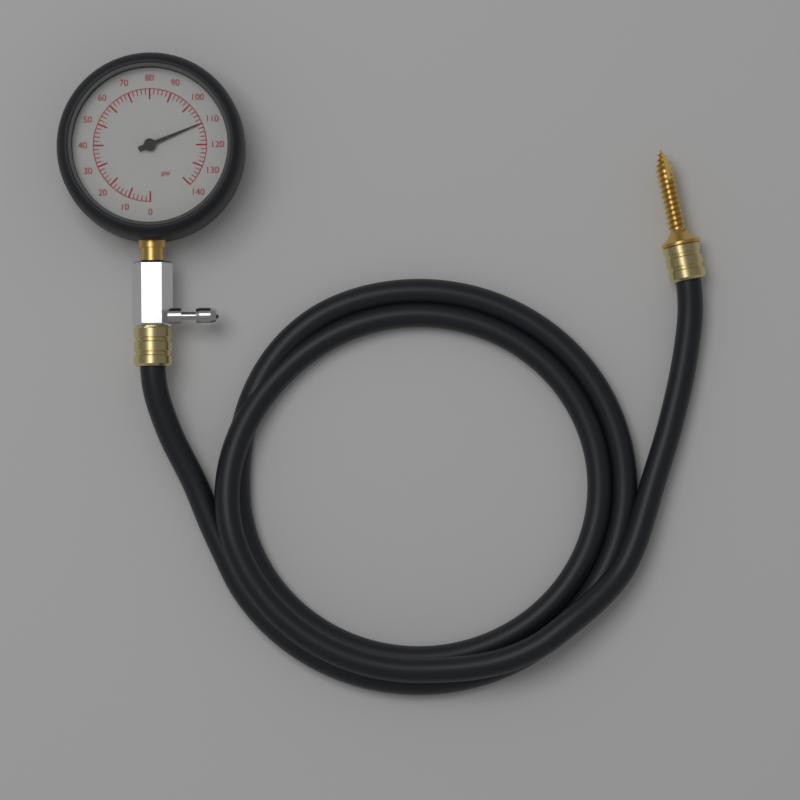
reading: 110 psi
